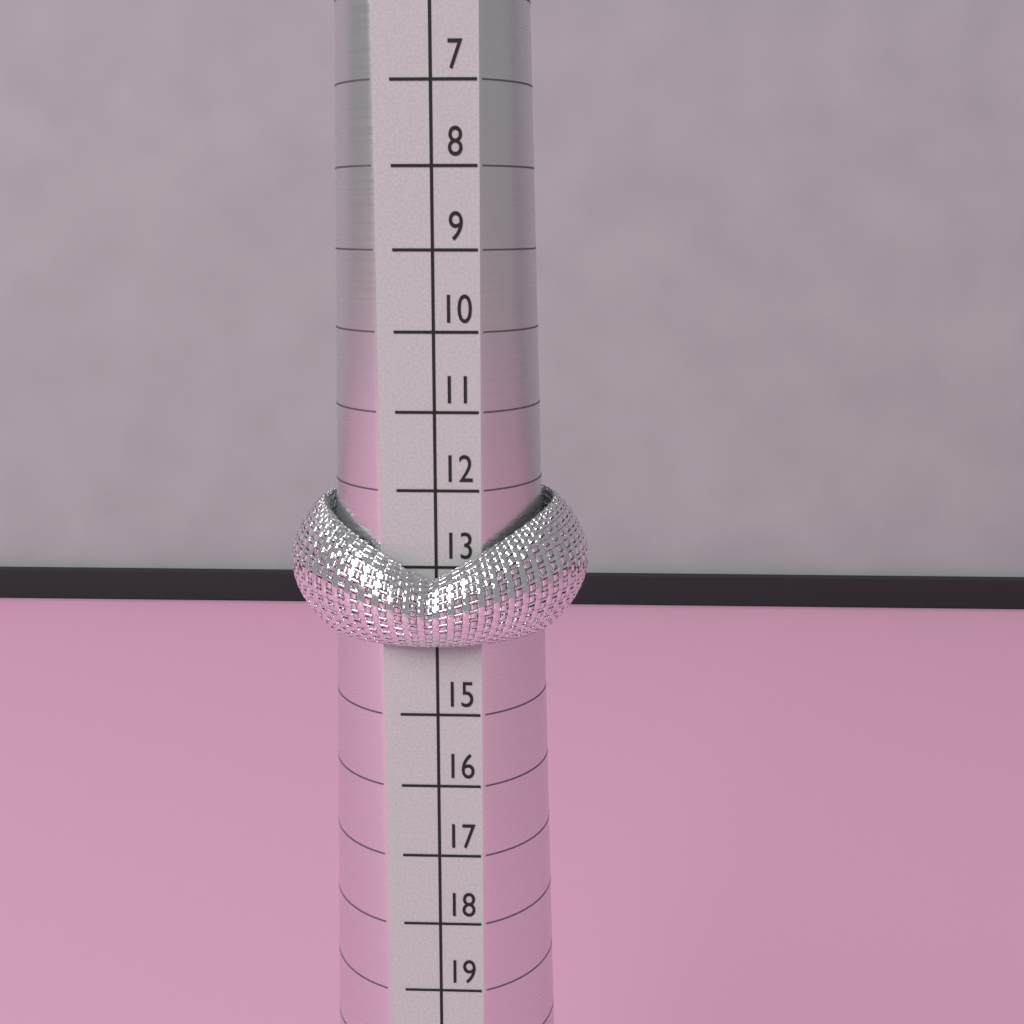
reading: 14 (no unit)
